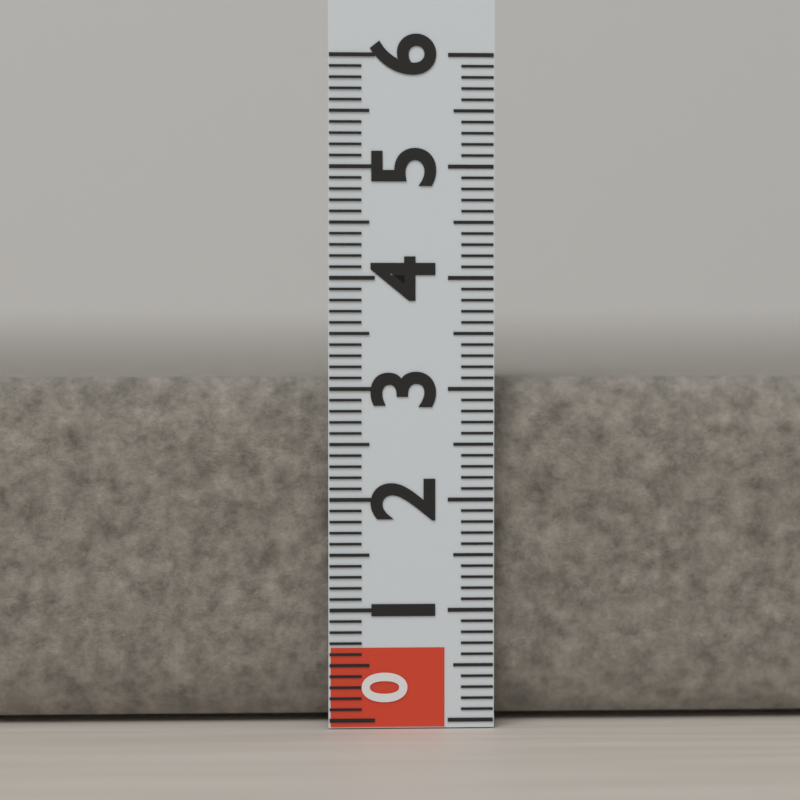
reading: 3.1 (no unit)
